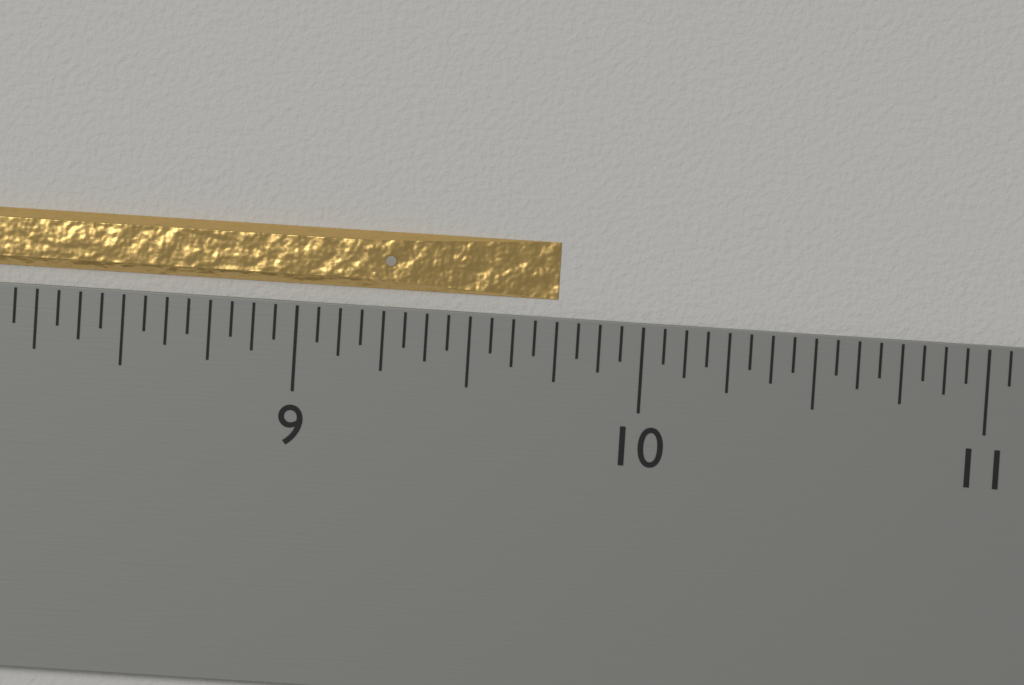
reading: 9.7500 inch
